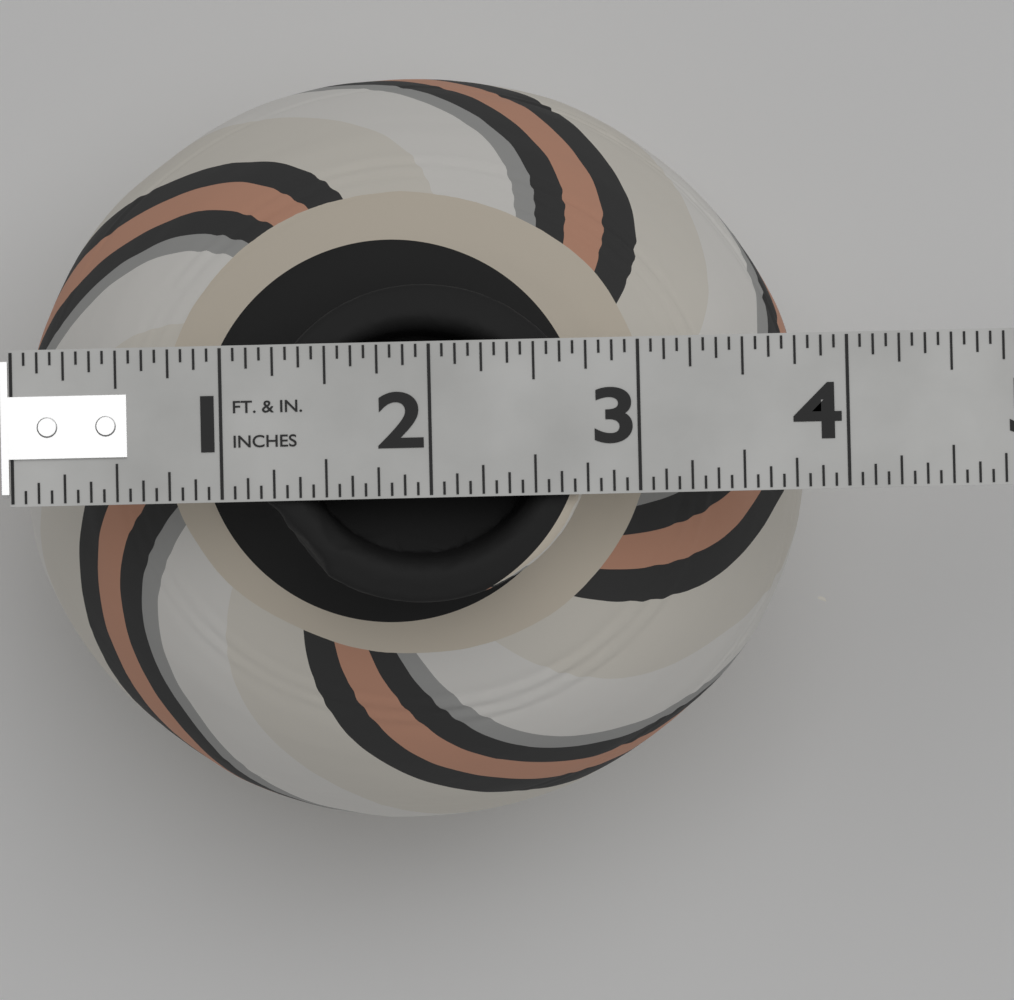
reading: 3.8750 in
